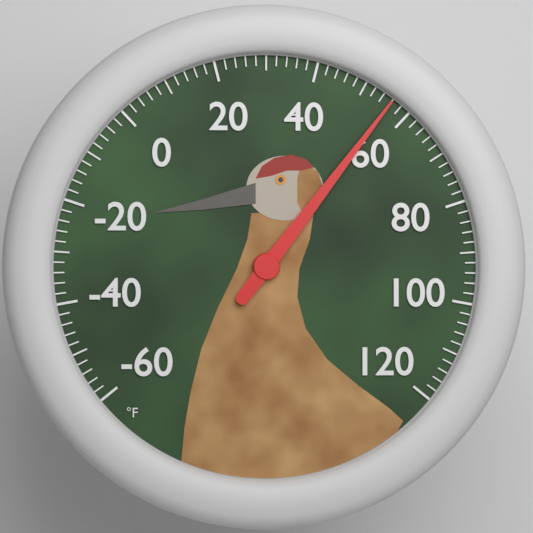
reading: 56 °F
